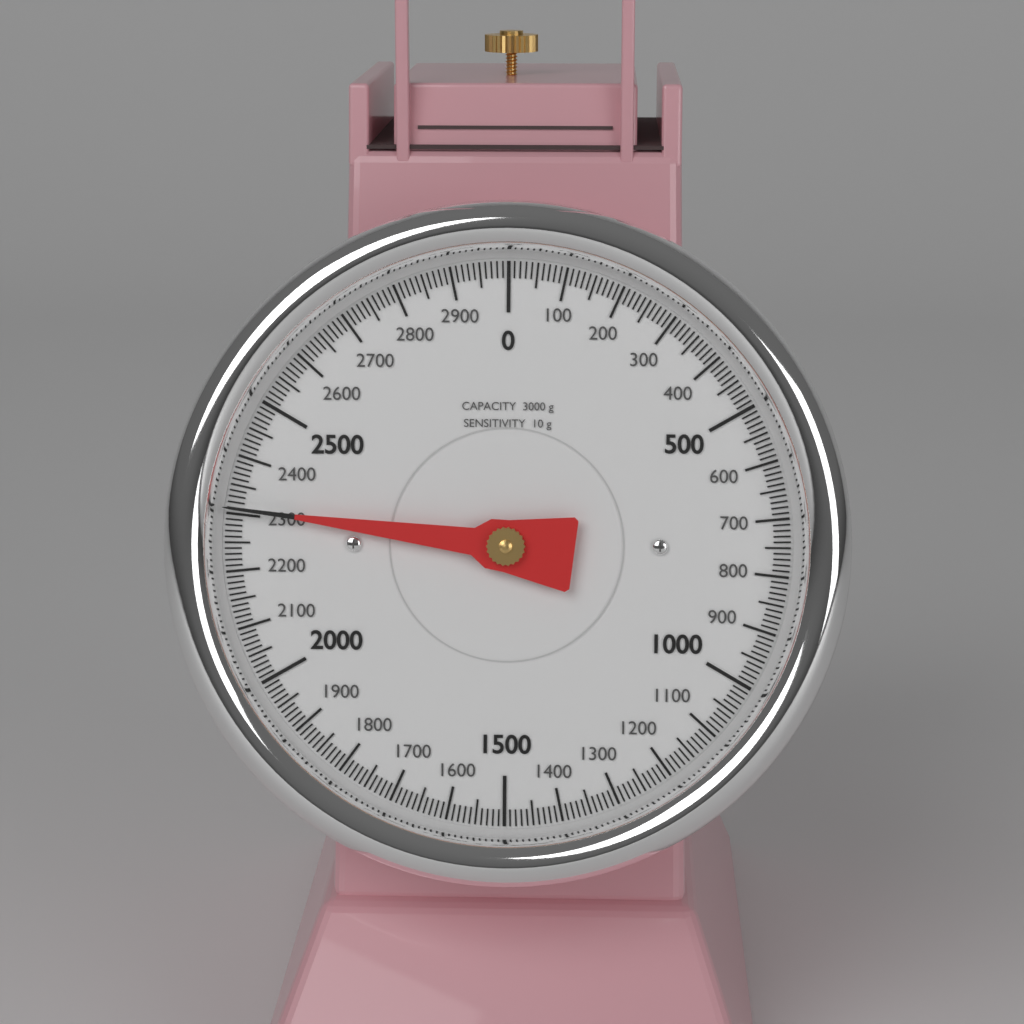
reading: 2310 g
